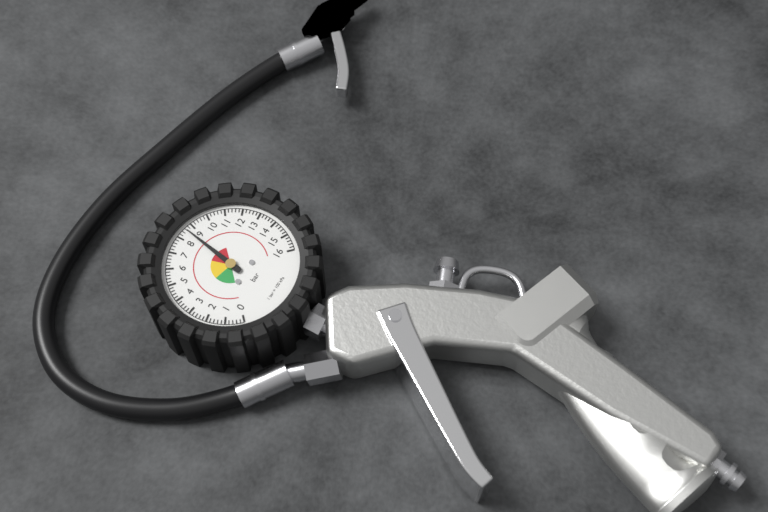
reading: 8.6 bar
